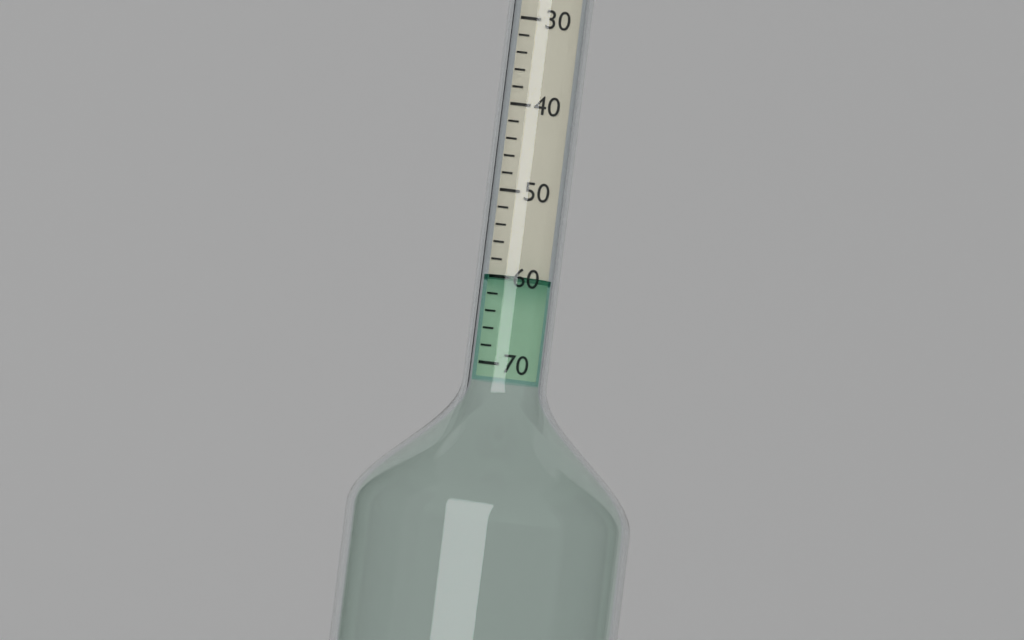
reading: 60 (no unit)
